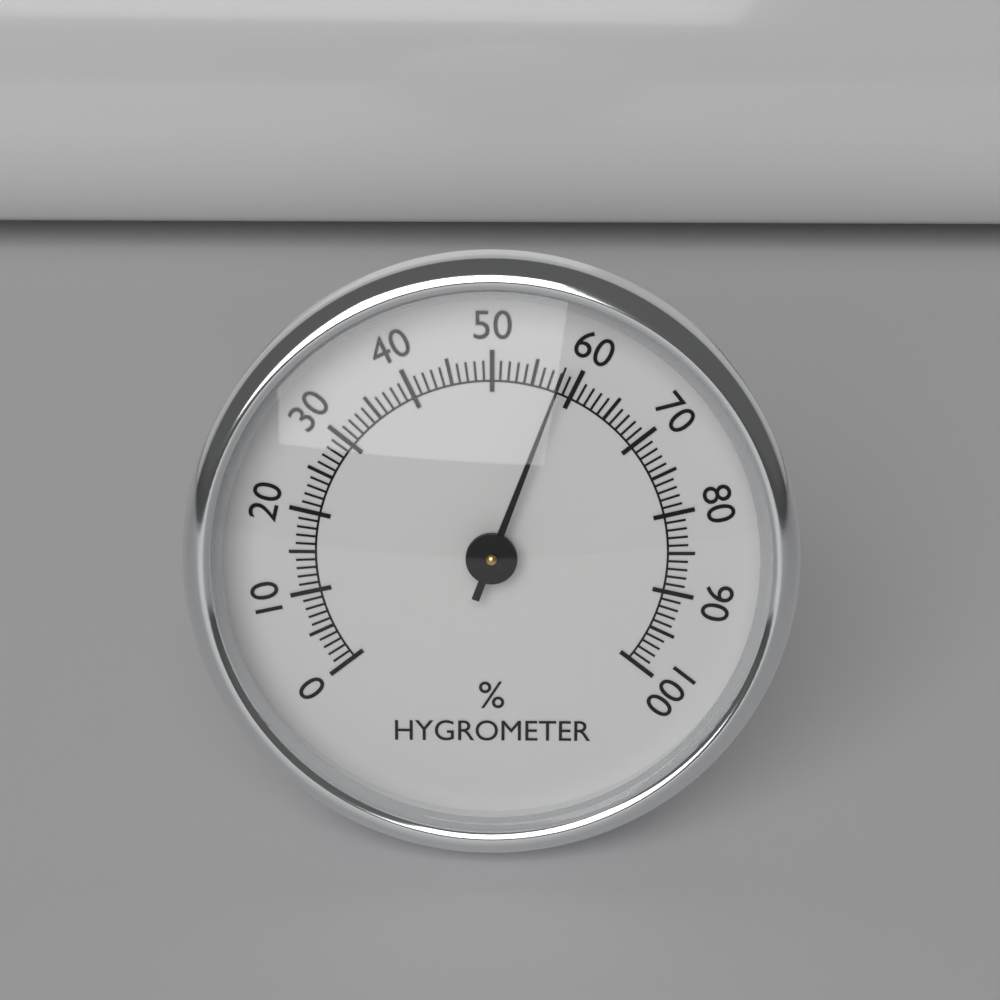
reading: 58 %
